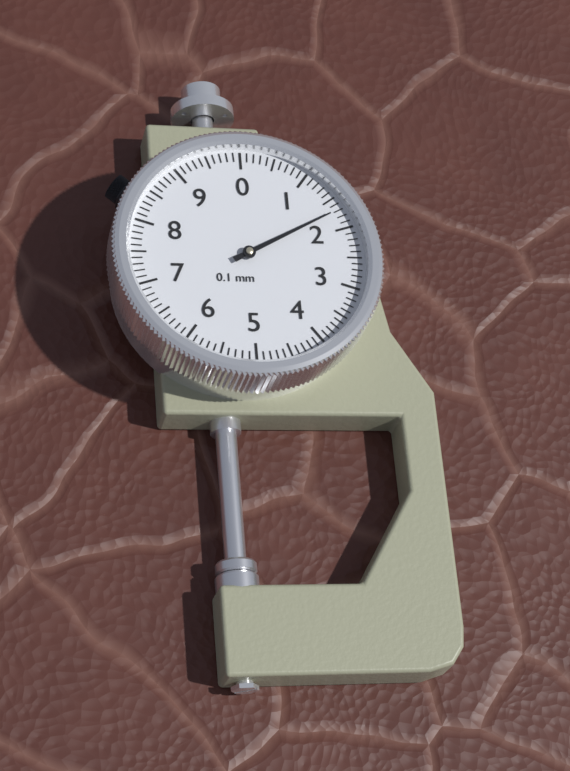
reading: 1.7 mm
